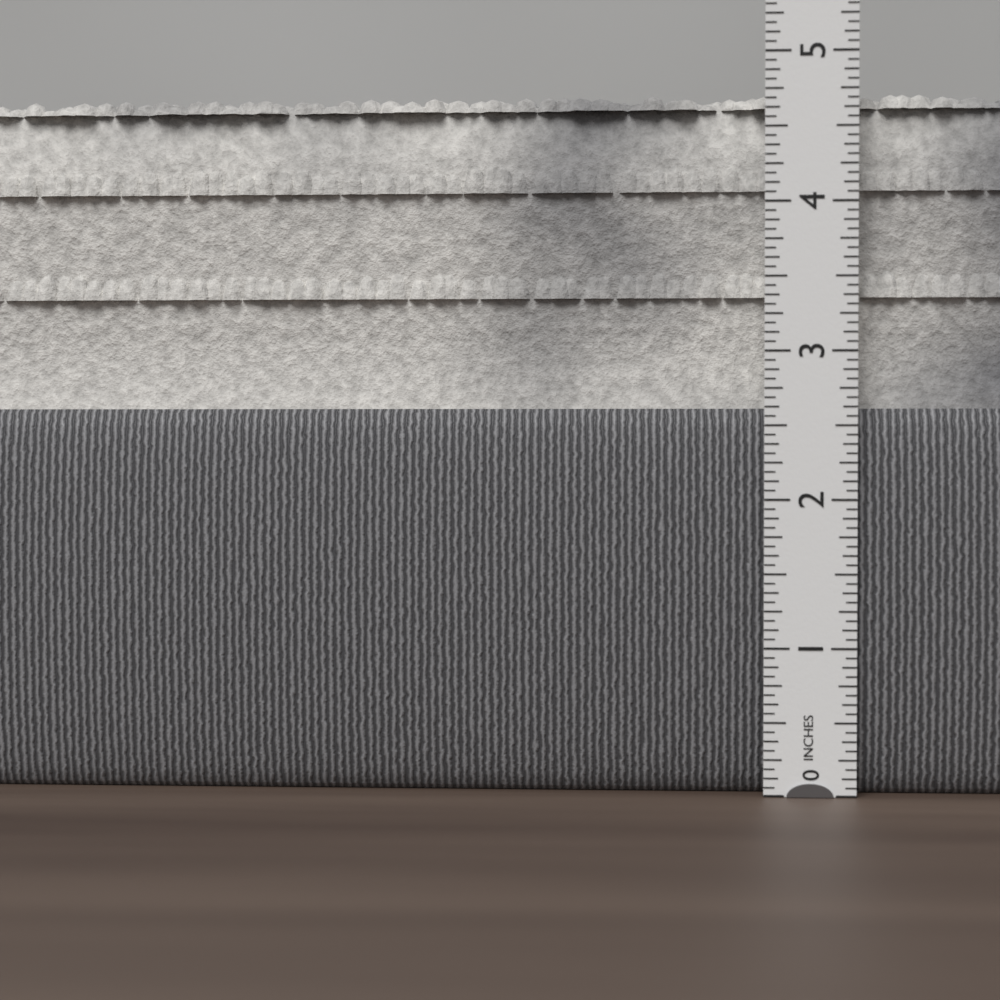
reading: 4.7500 in
